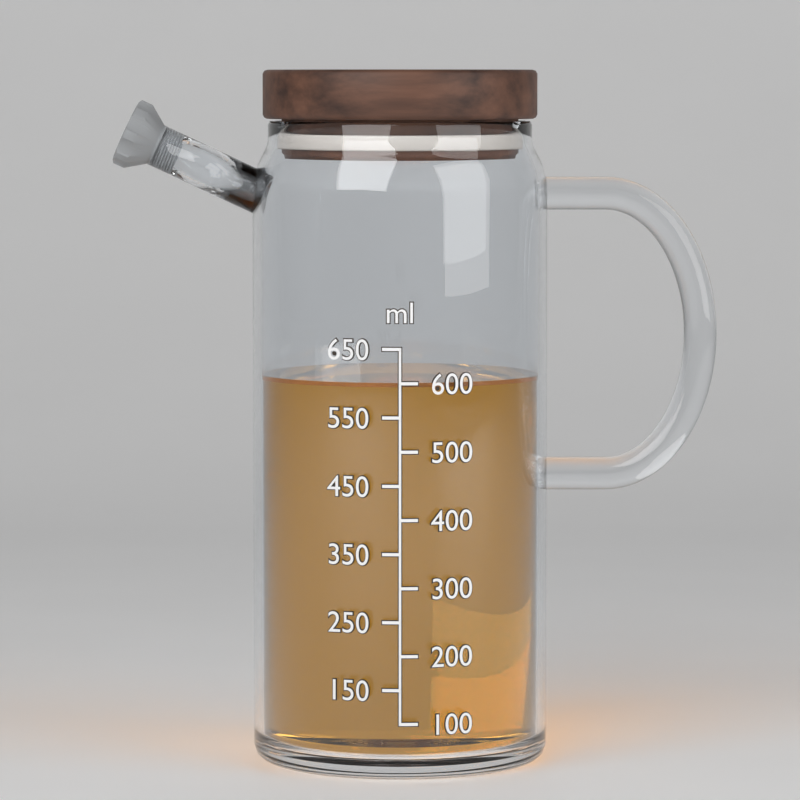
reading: 600 ml
